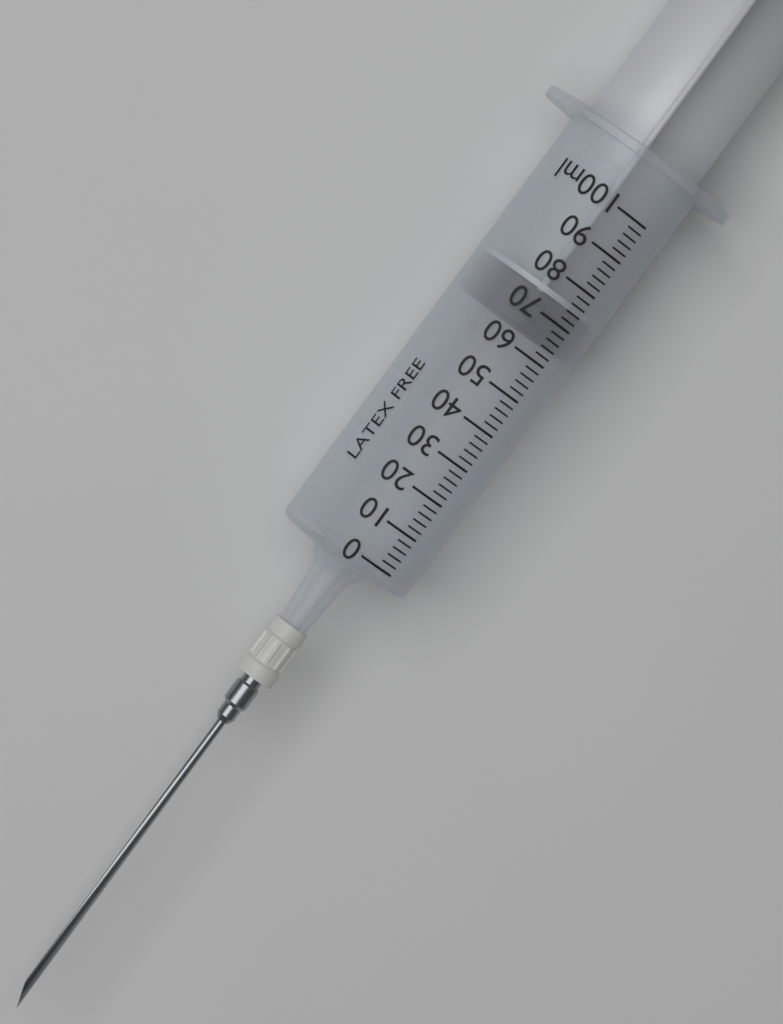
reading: 64 ml
